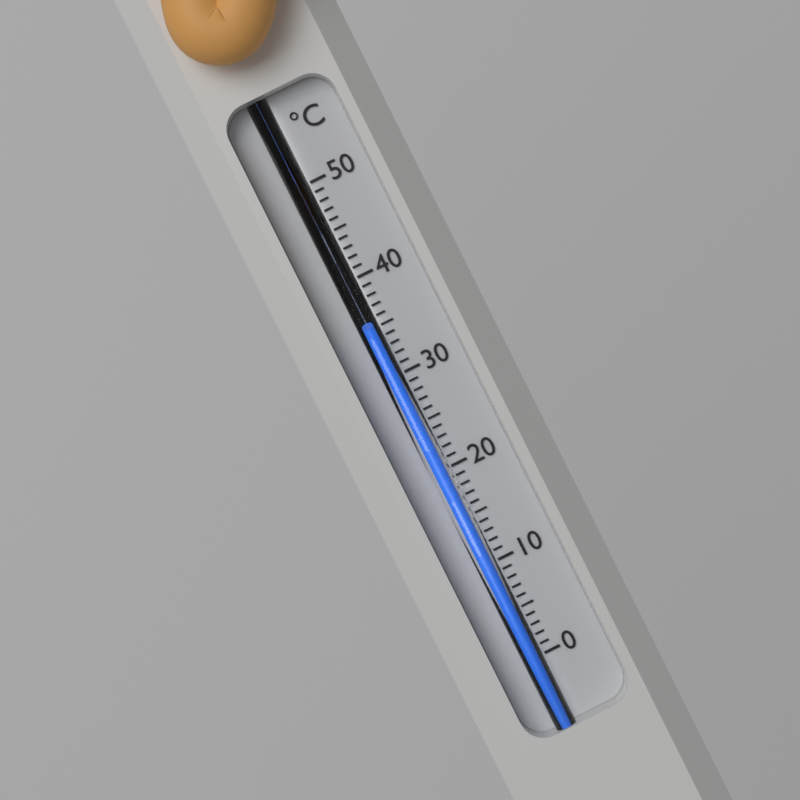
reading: 35 °C
